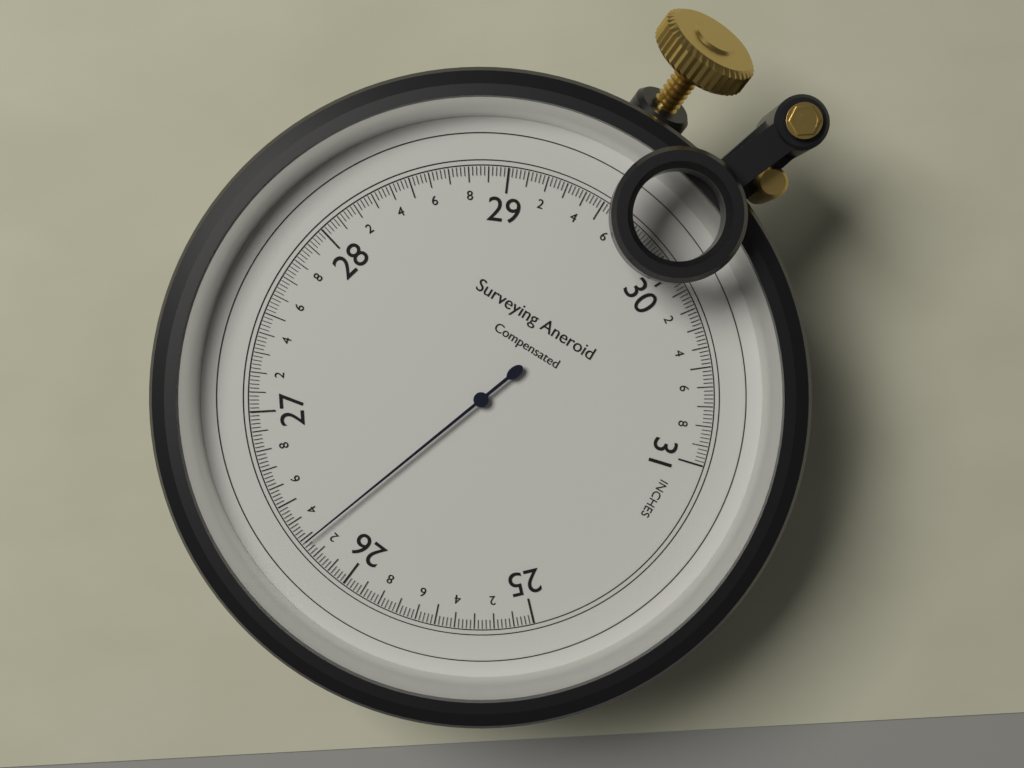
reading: 26.28 inches
